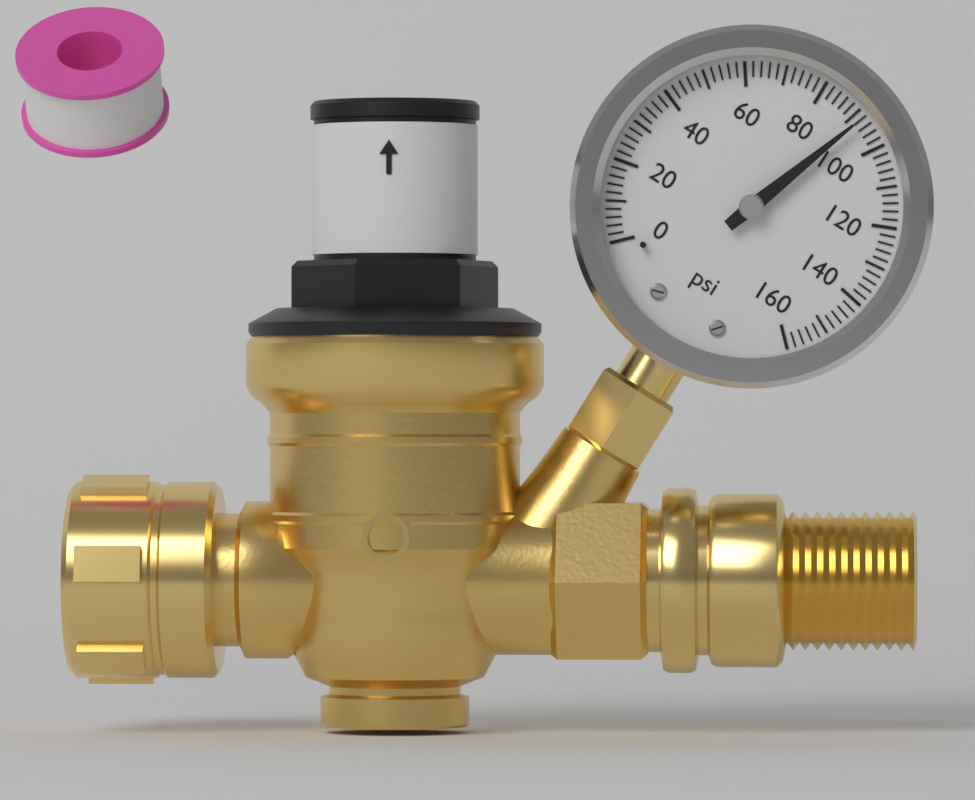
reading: 92 psi
